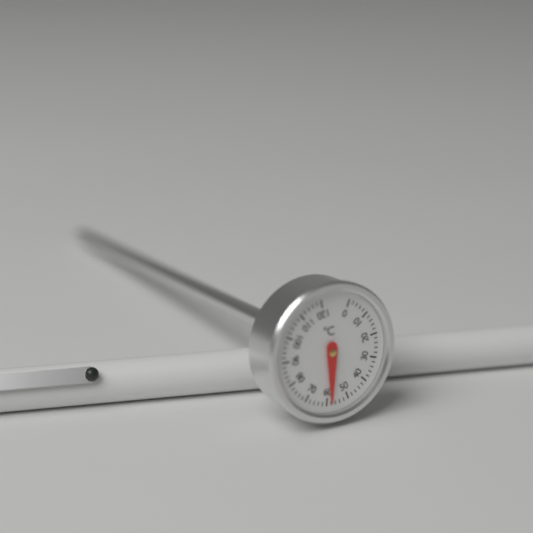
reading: 58 °C
